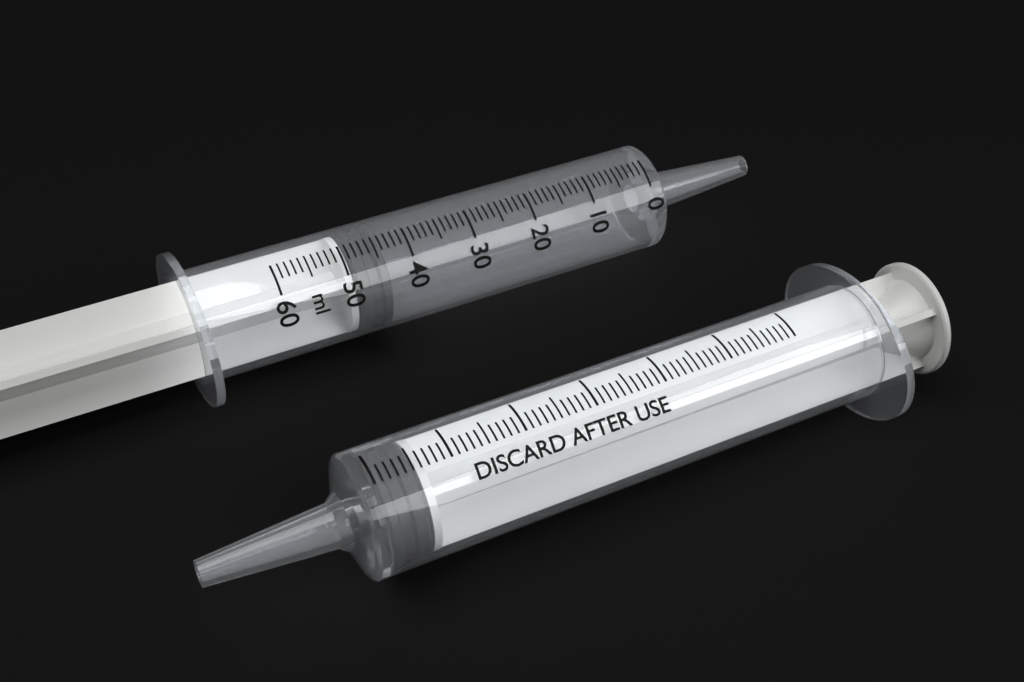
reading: 44 ml
